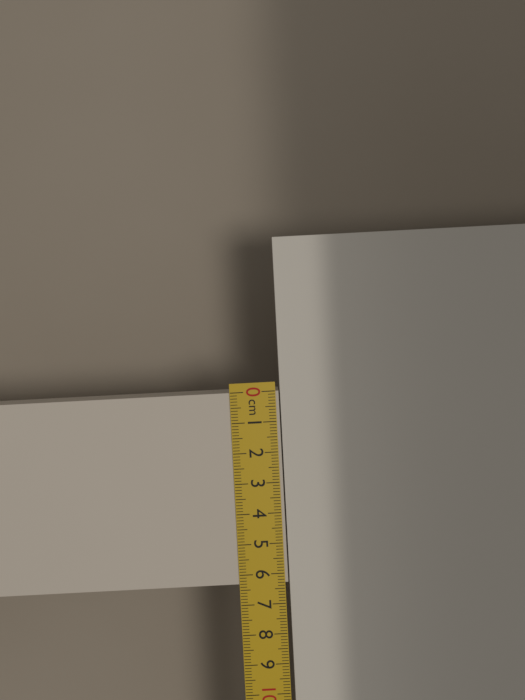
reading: 6.3 cm
